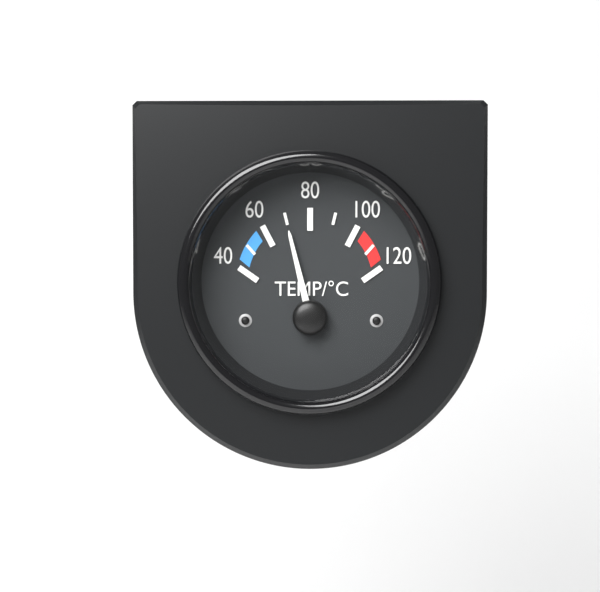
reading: 70 °C
